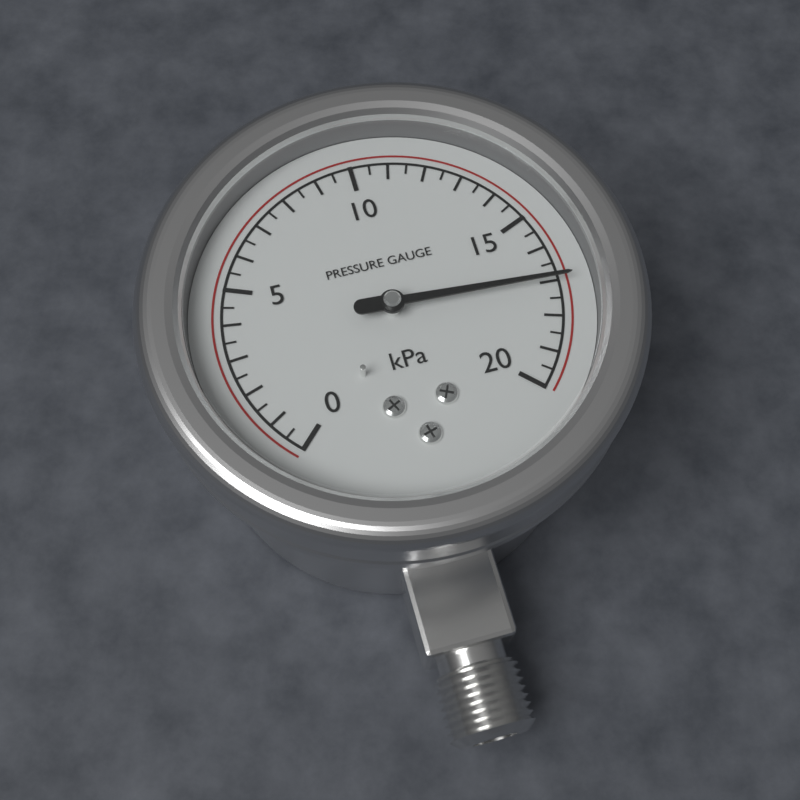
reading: 17.0 kPa
